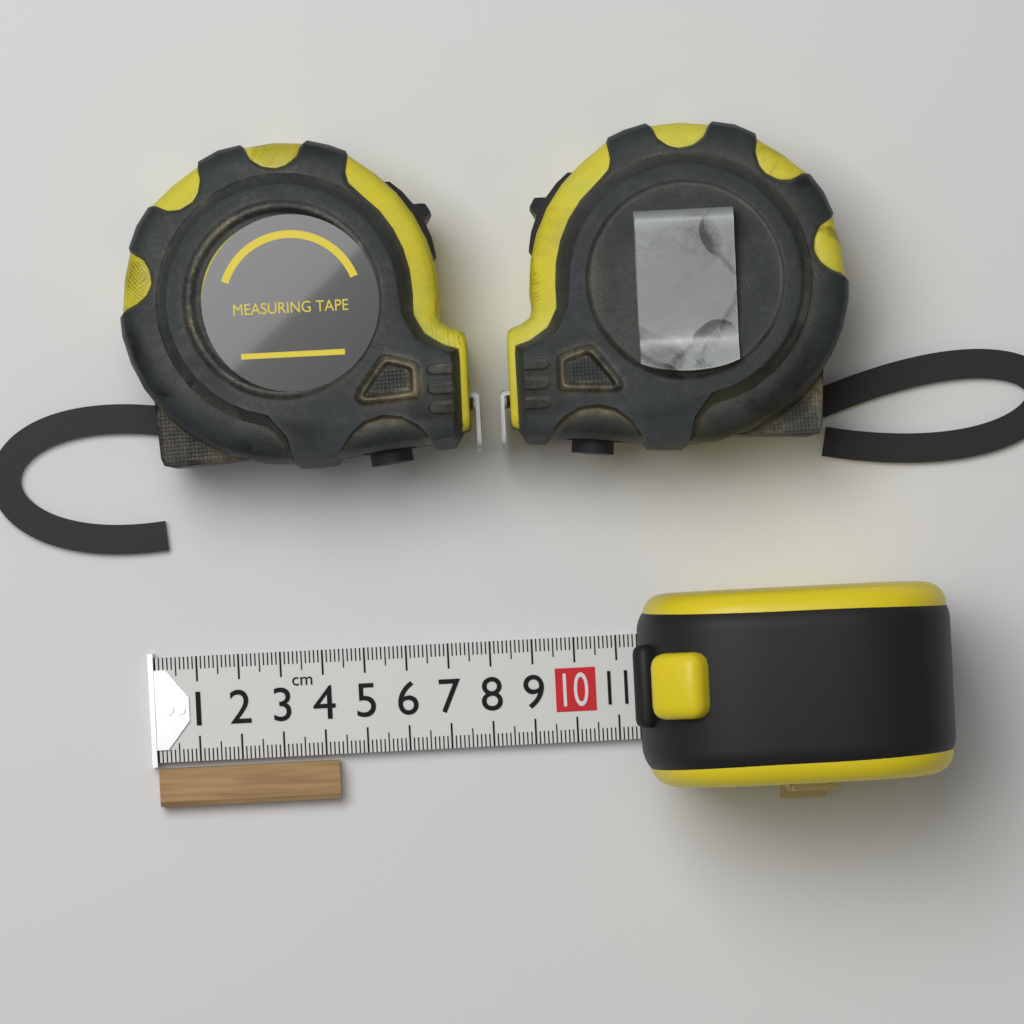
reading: 4.3 cm
